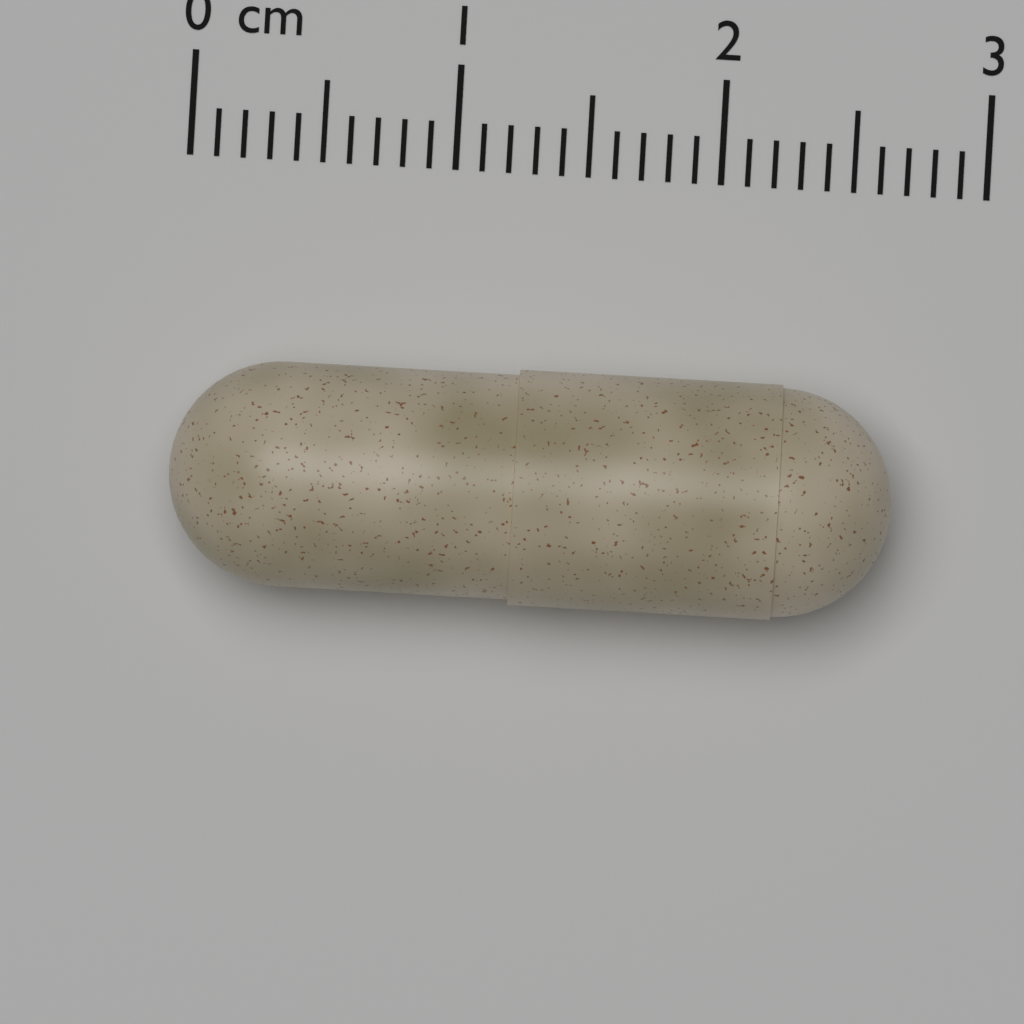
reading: 2.7 cm
